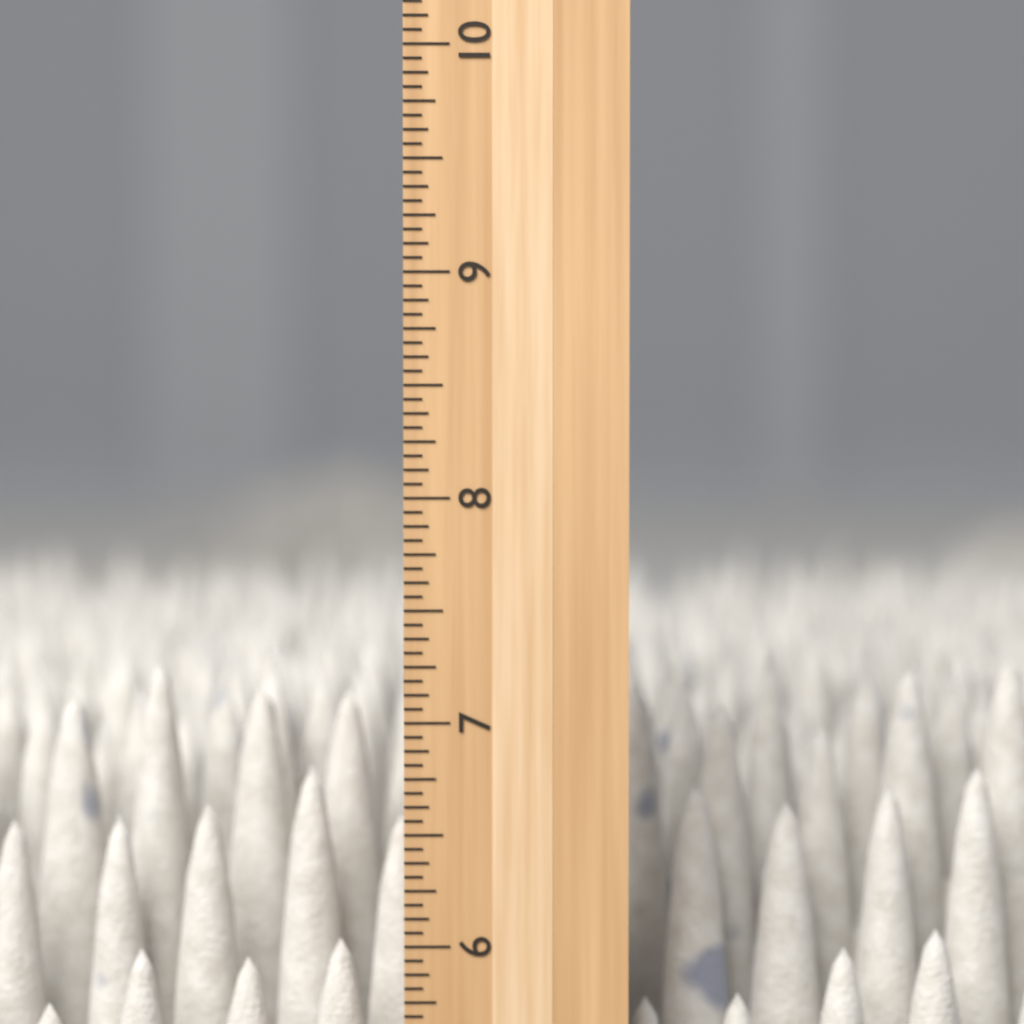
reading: 7.2500 inch
